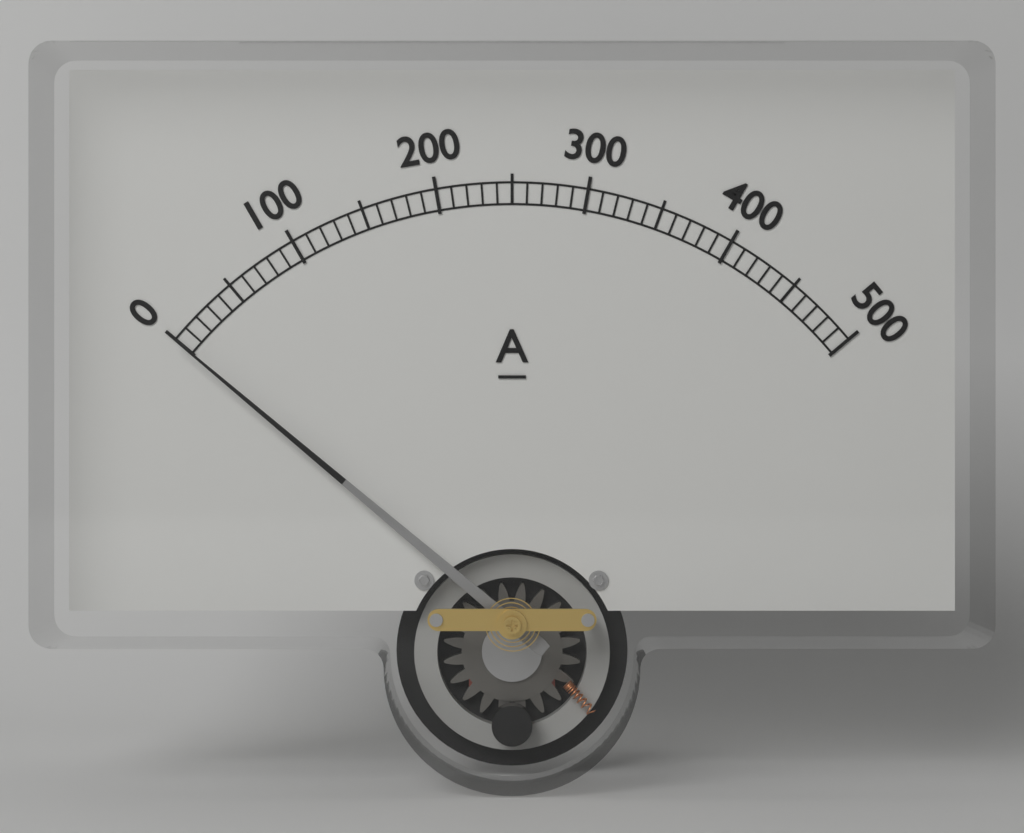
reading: 0 A
